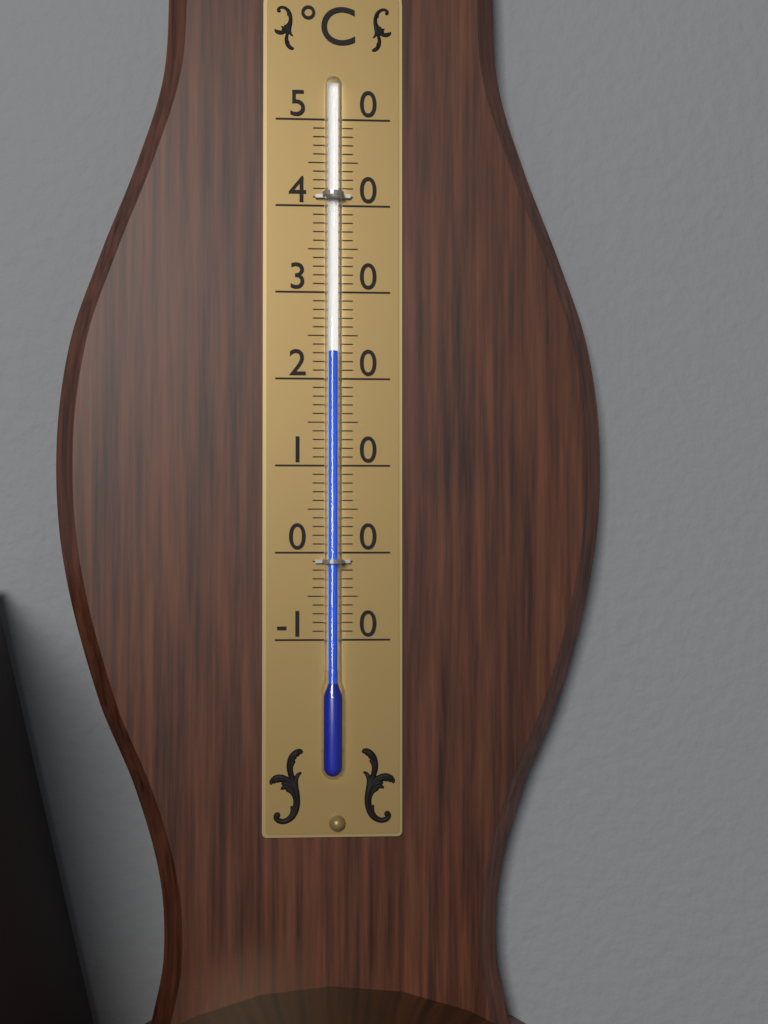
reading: 23 °C
